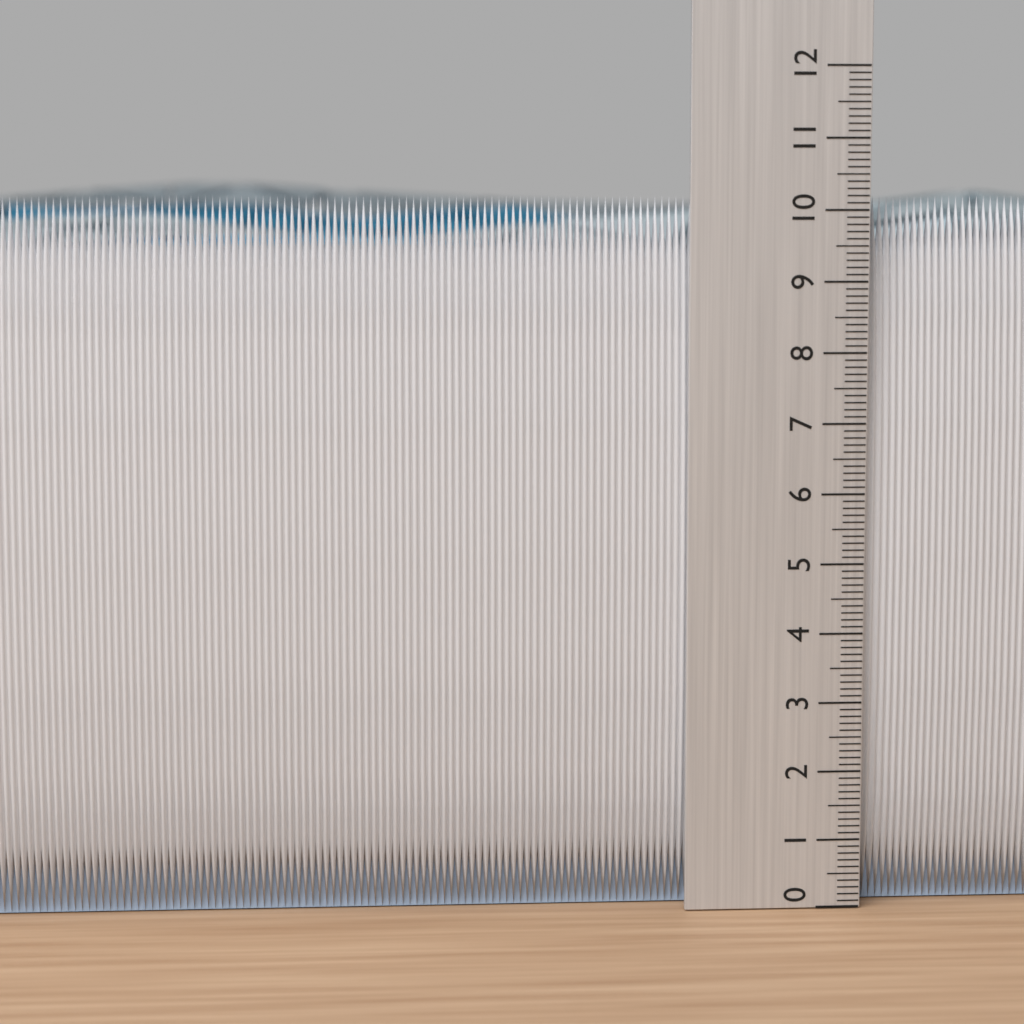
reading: 10.2 (no unit)
